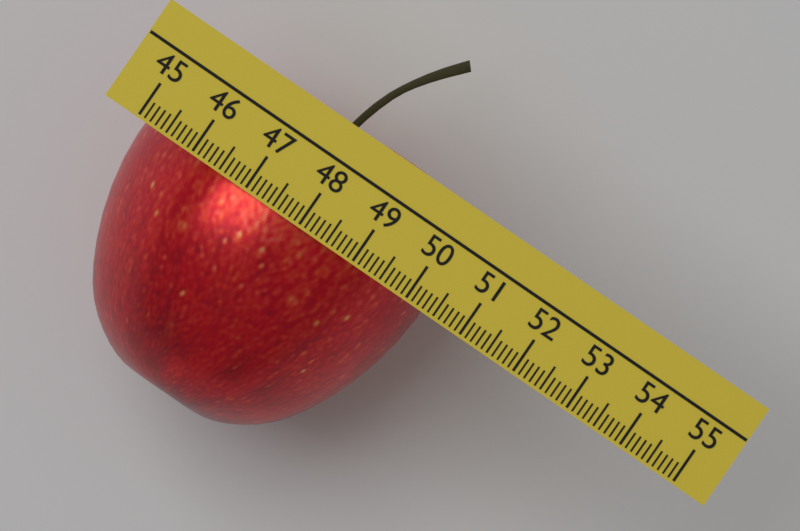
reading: 50.3 (no unit)
